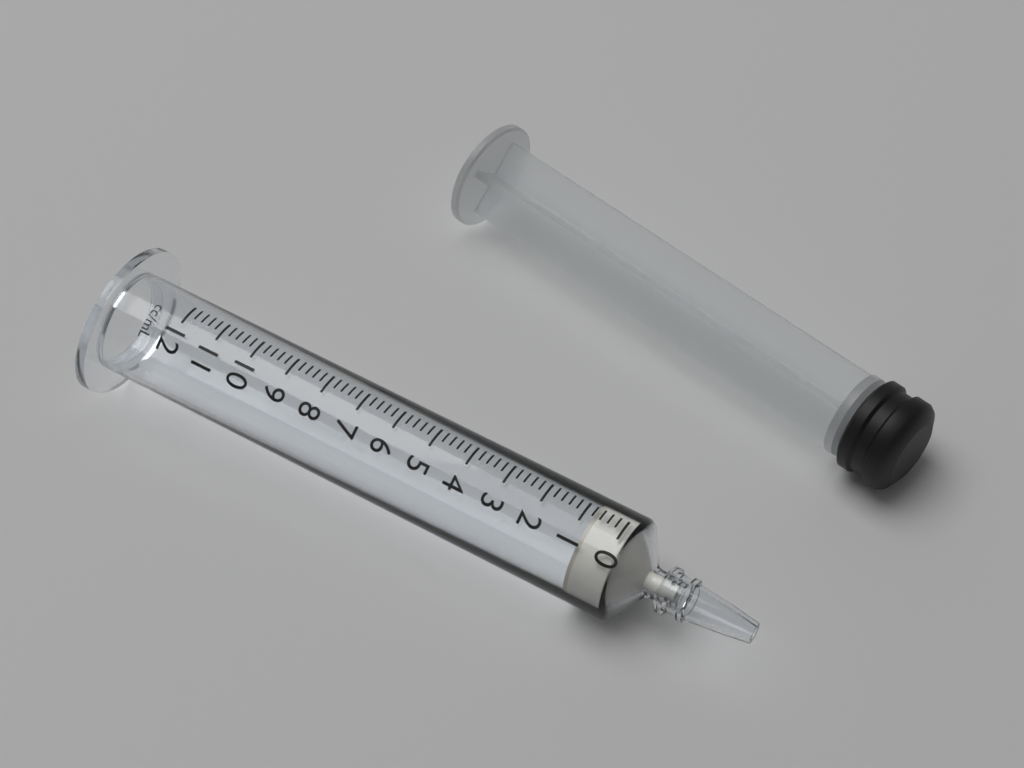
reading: 0.8 ml
